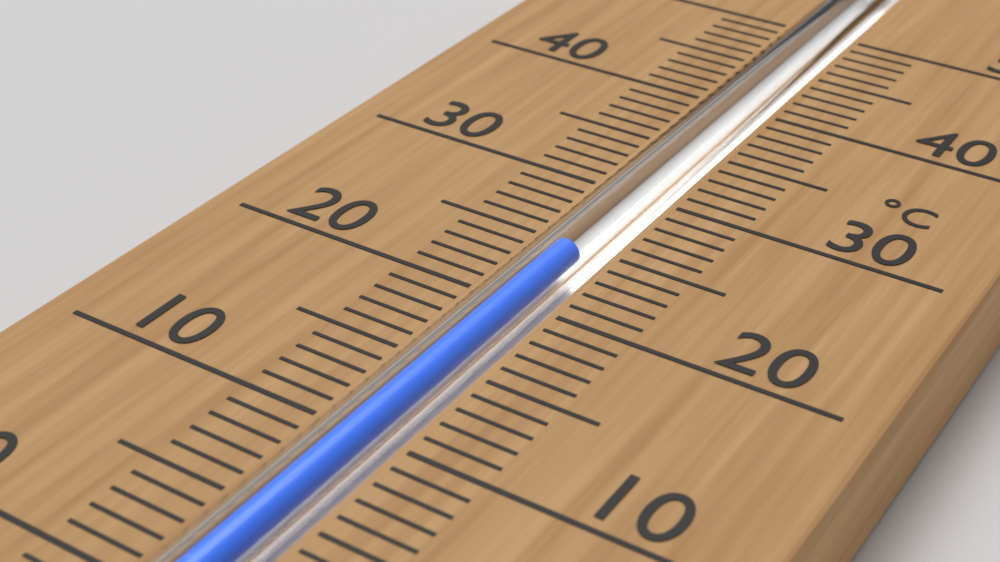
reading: 24 °C
